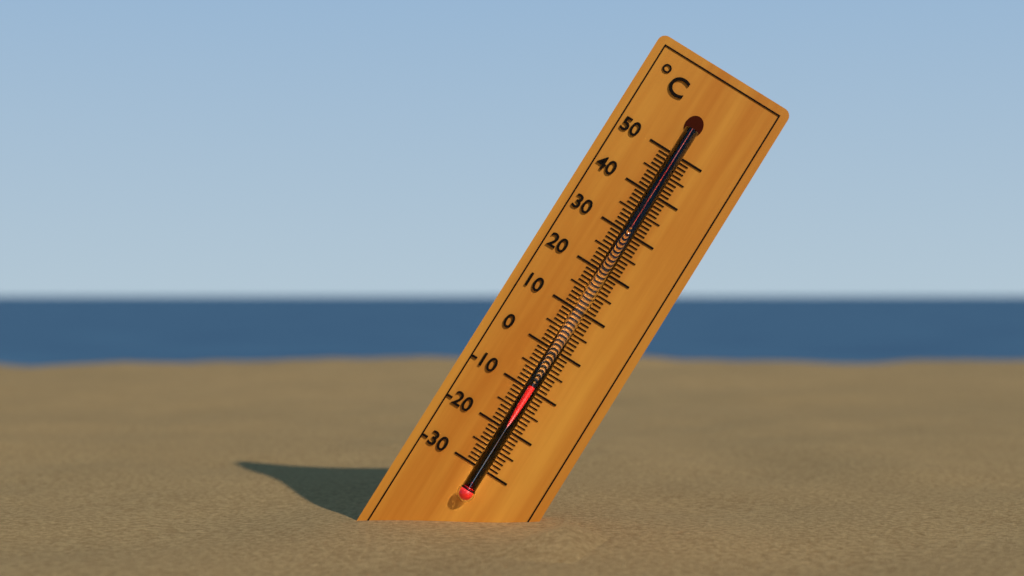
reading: -9 °C
